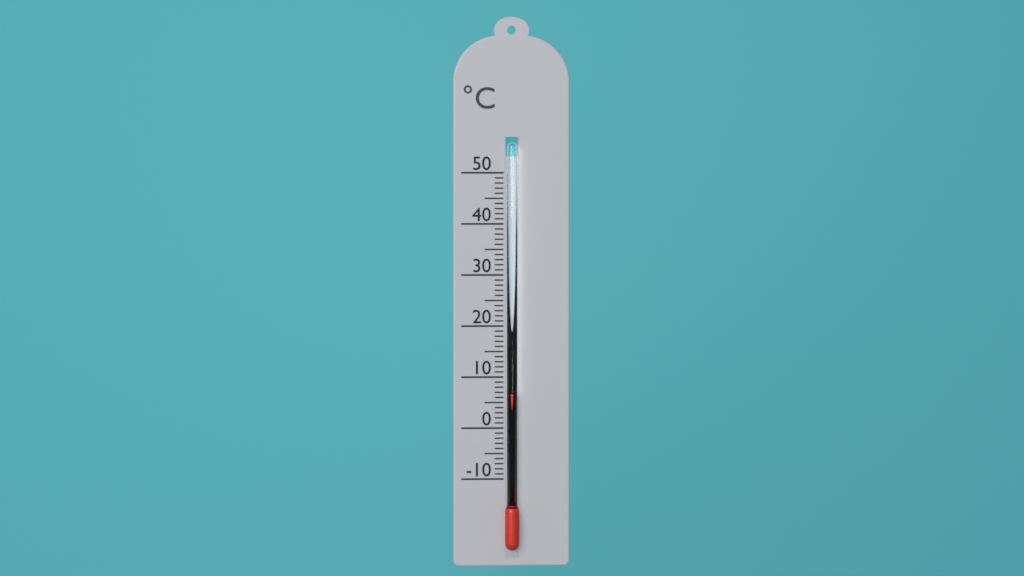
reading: 7 °C
